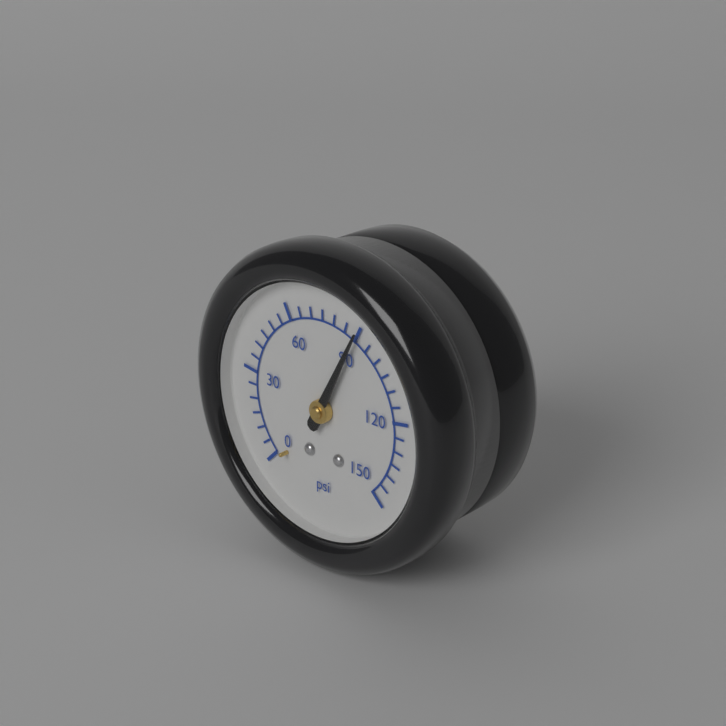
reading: 90 psi
